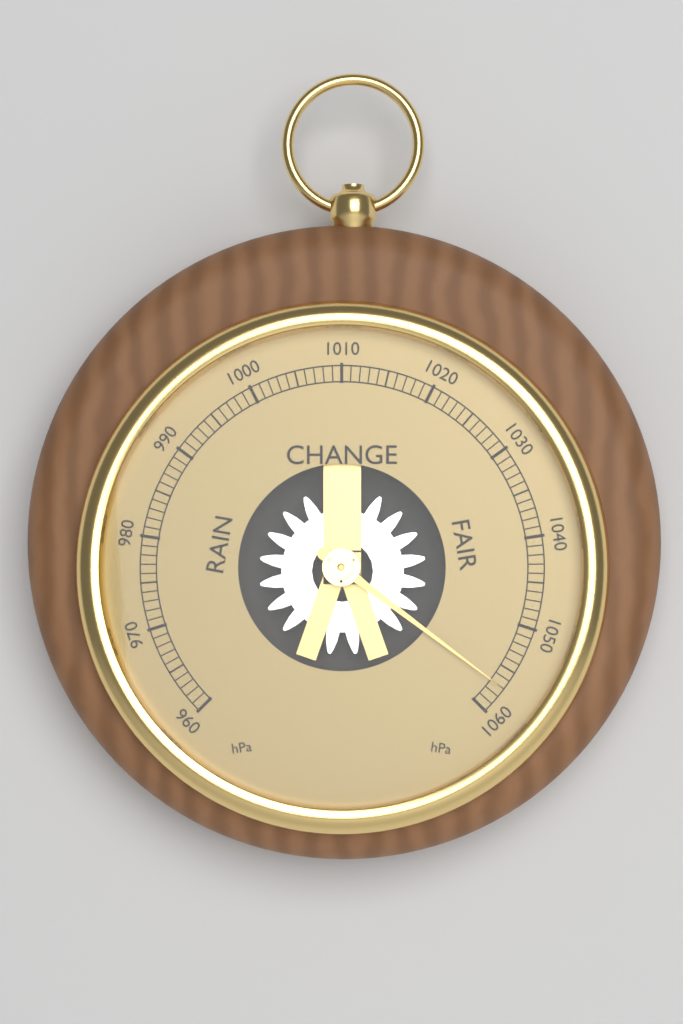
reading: 1057 hPa
